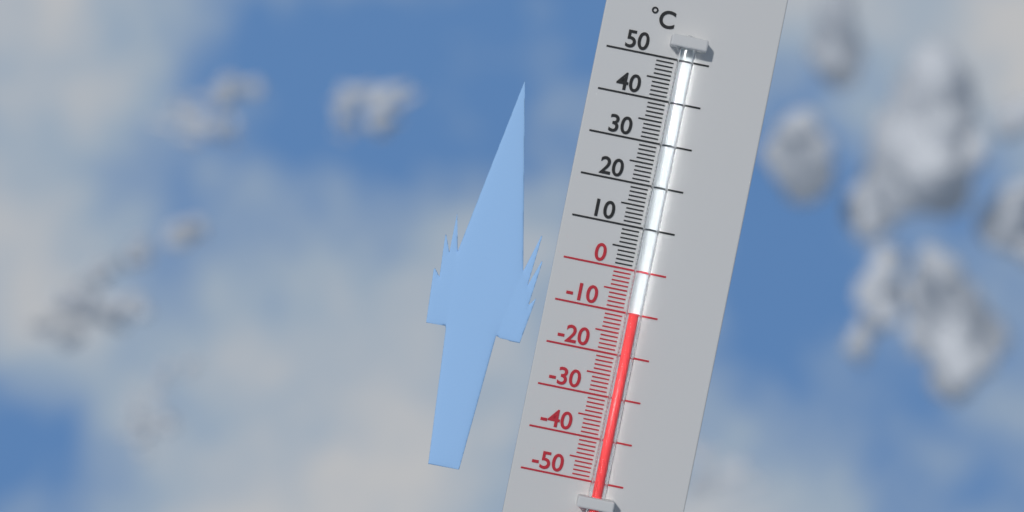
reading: -10 °C
